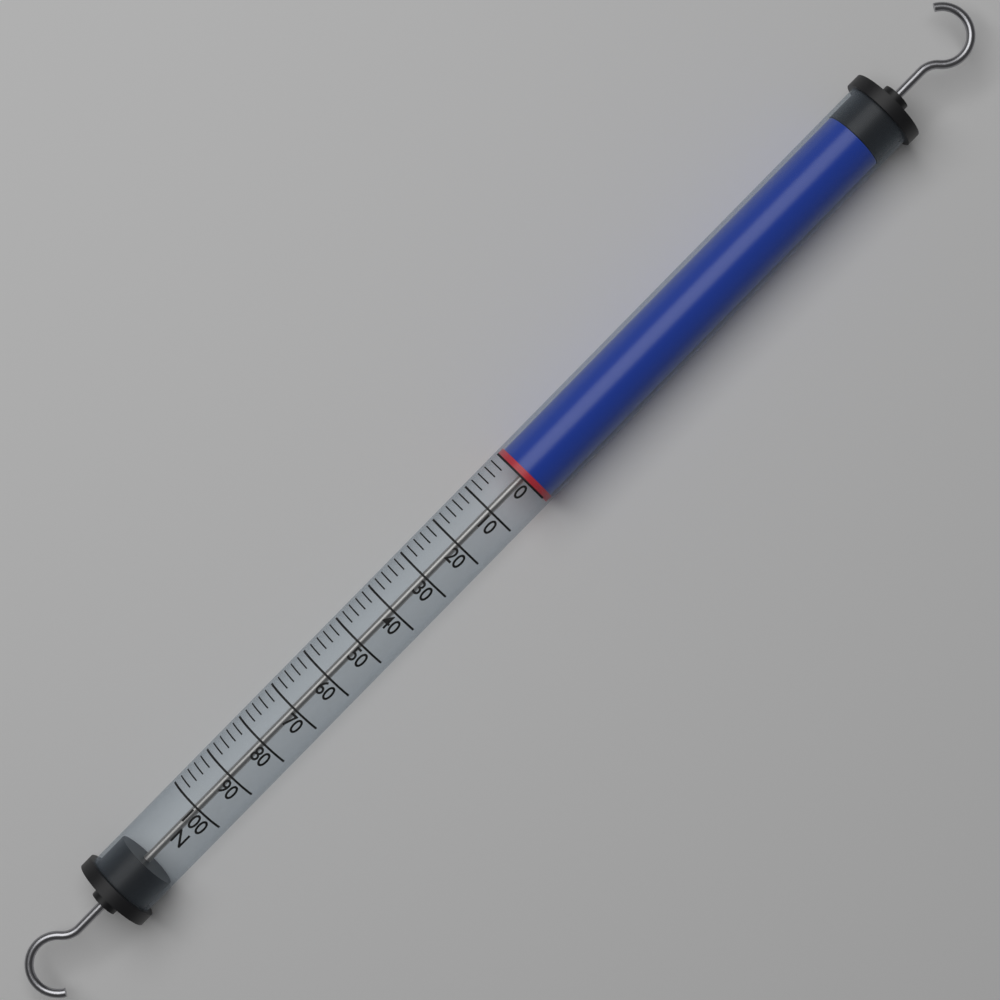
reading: 0 N
